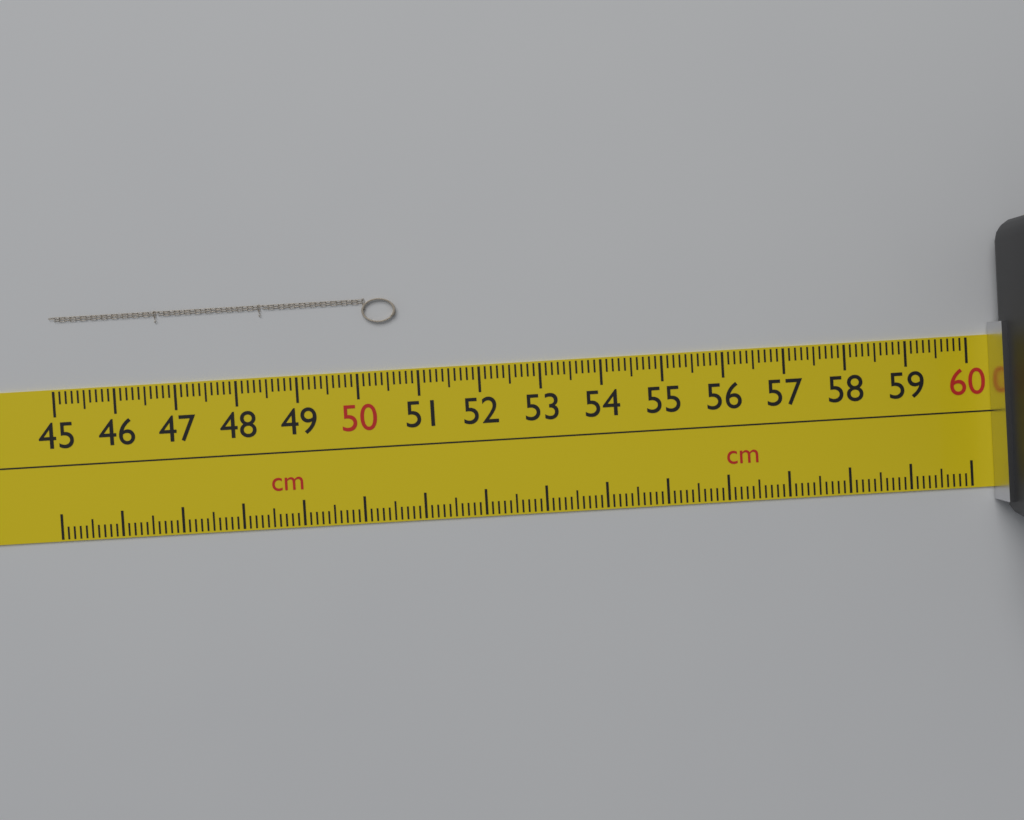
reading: 50.7 cm
